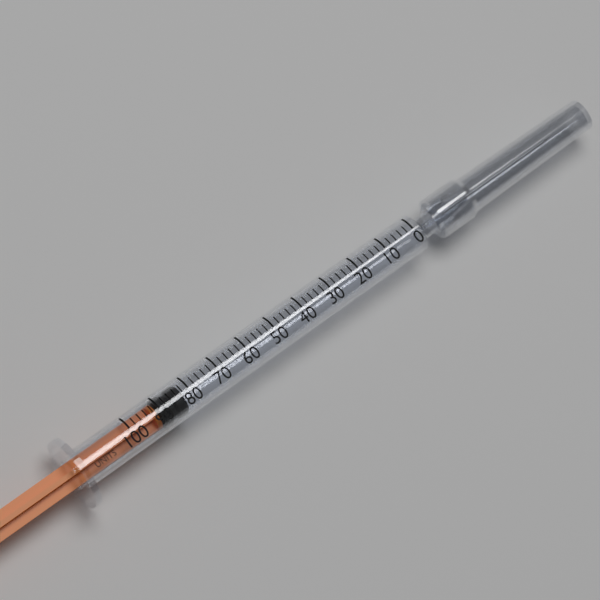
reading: 82 units
